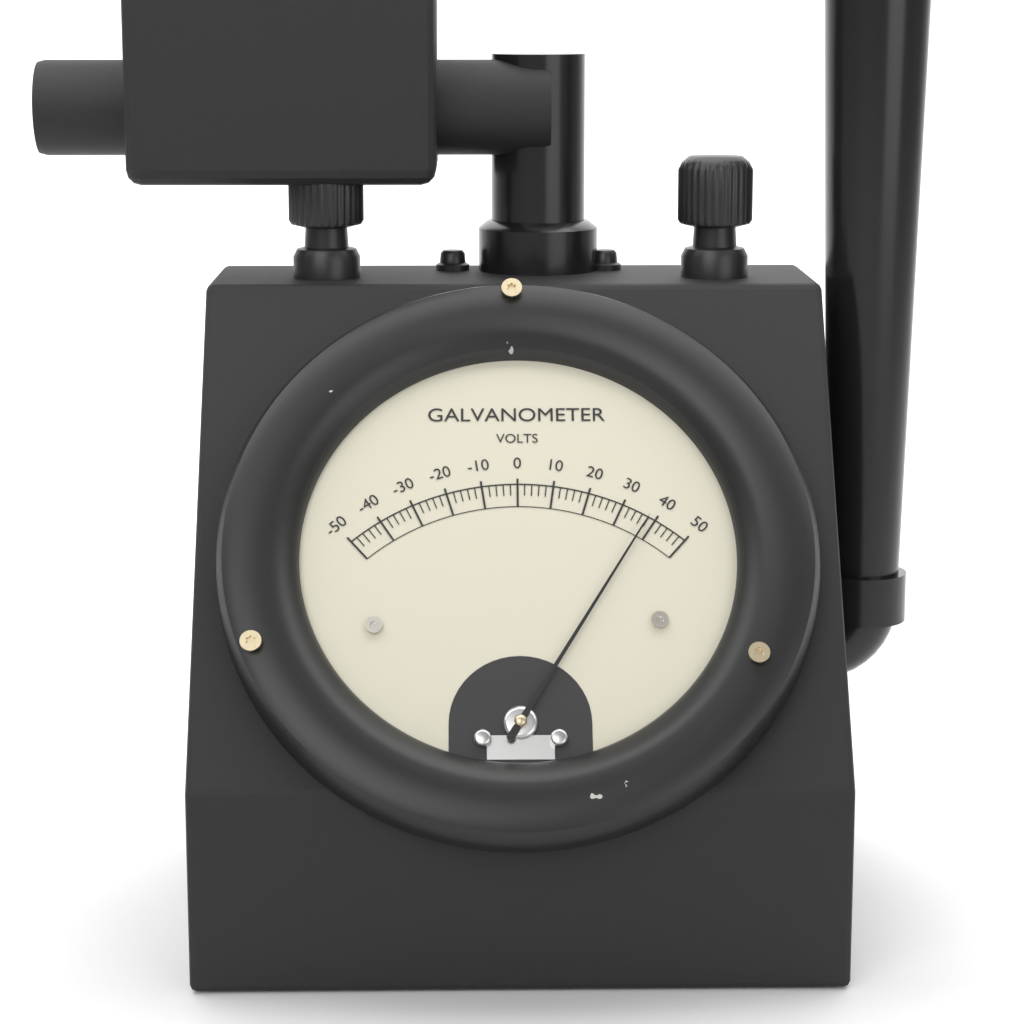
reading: 38 V
